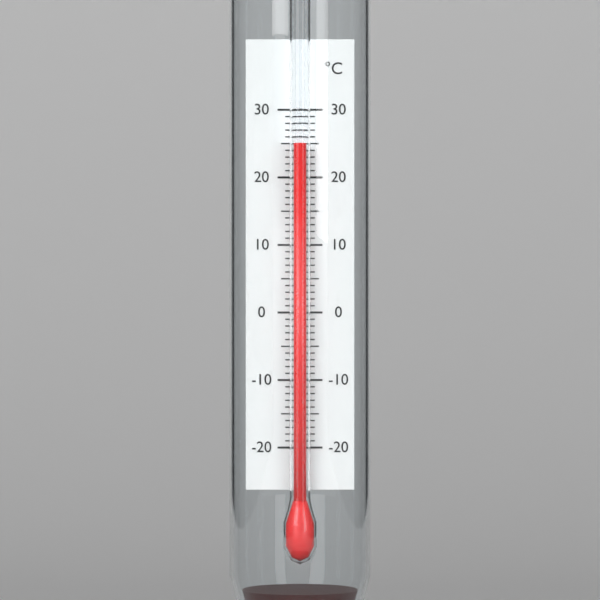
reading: 25 °C
